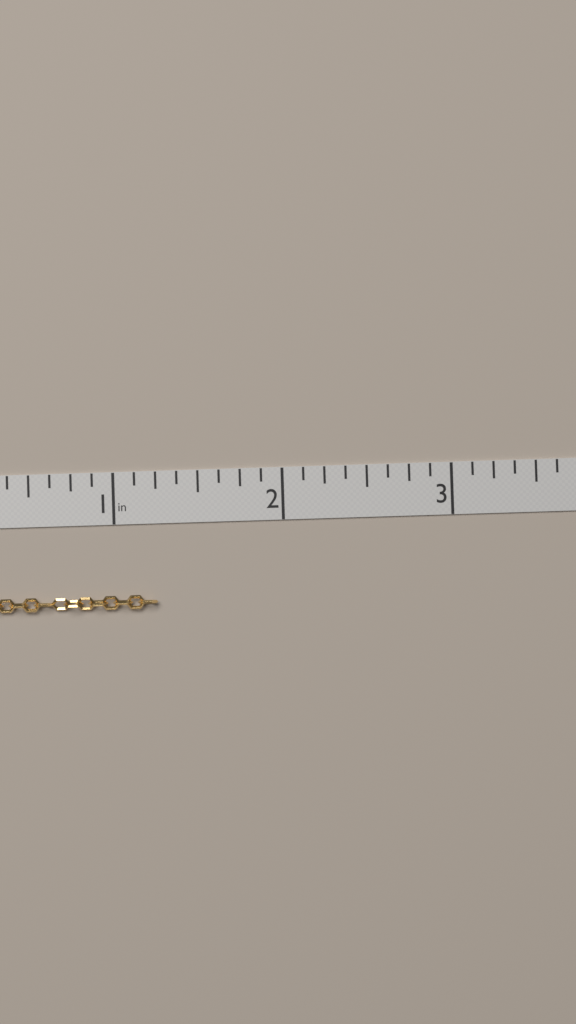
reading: 1.250 in
